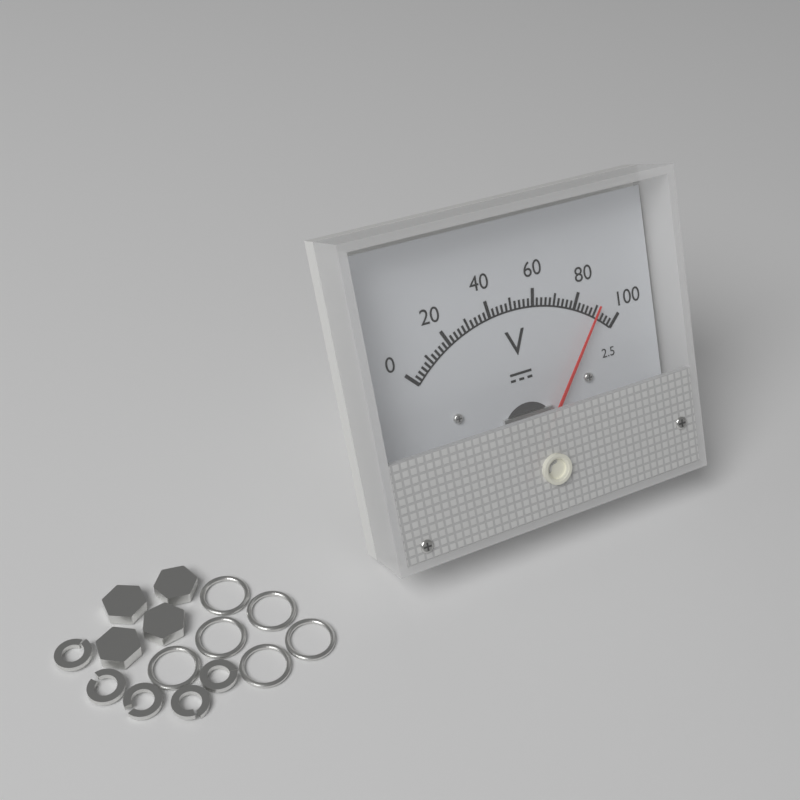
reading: 90 V
